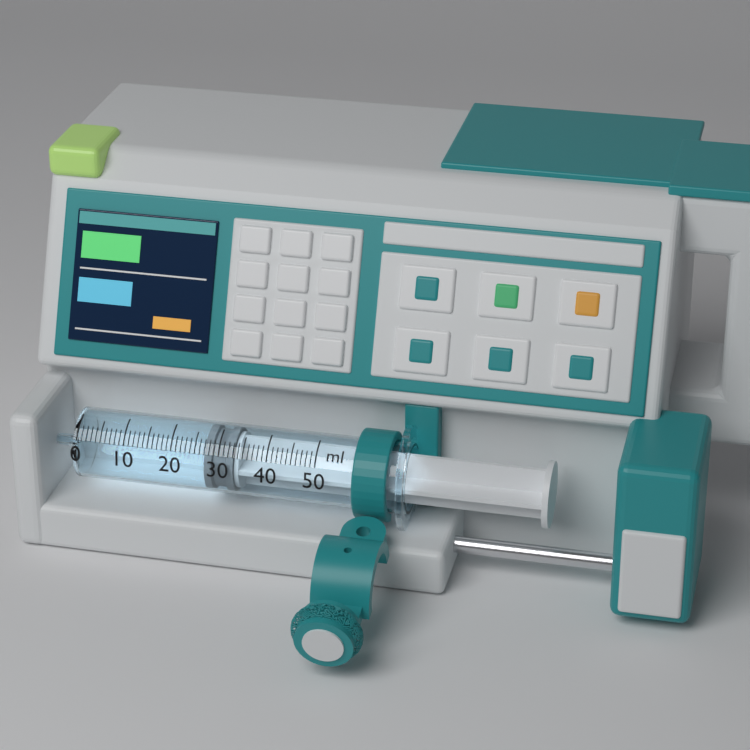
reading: 27 ml
